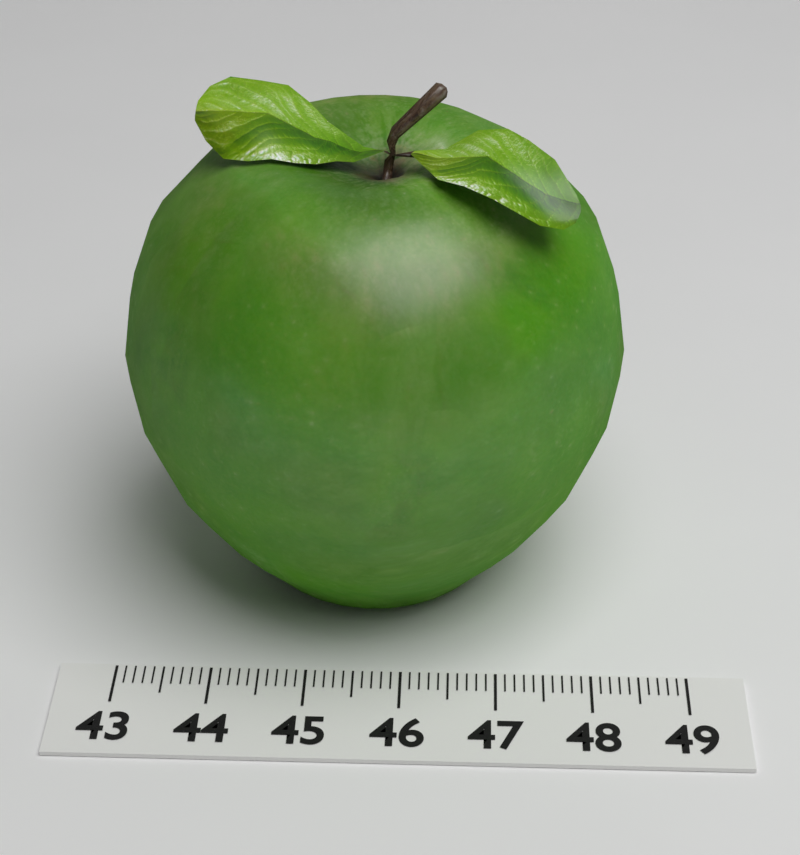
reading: 48.3 (no unit)
